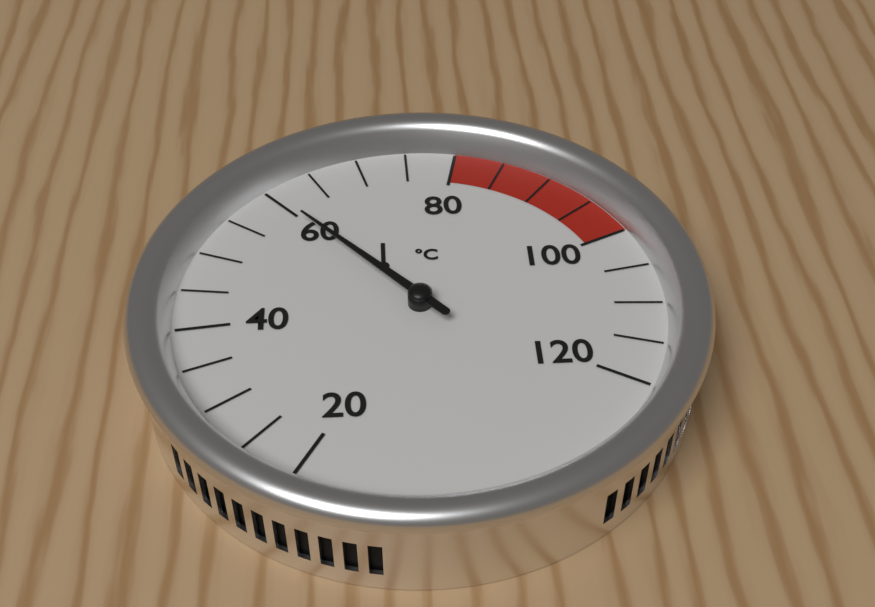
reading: 60 °C
